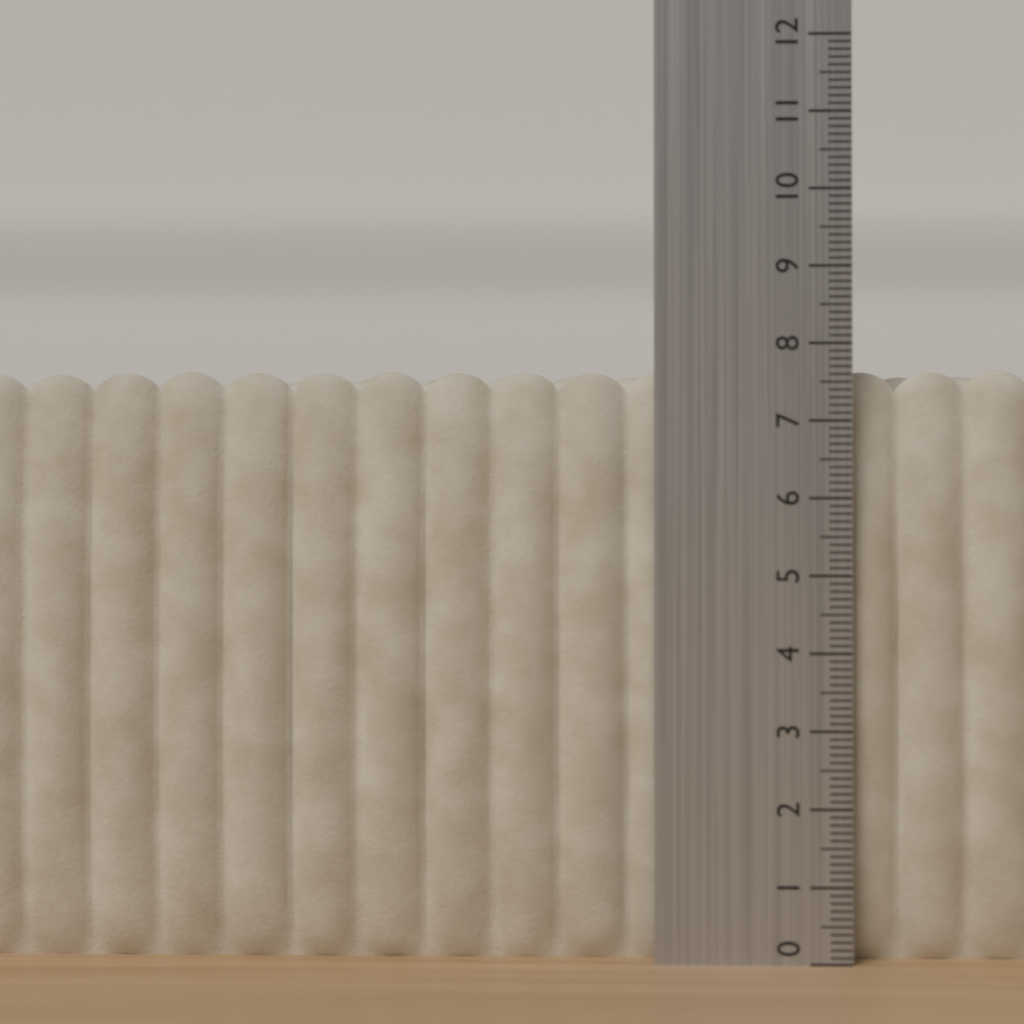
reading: 7.7 (no unit)
